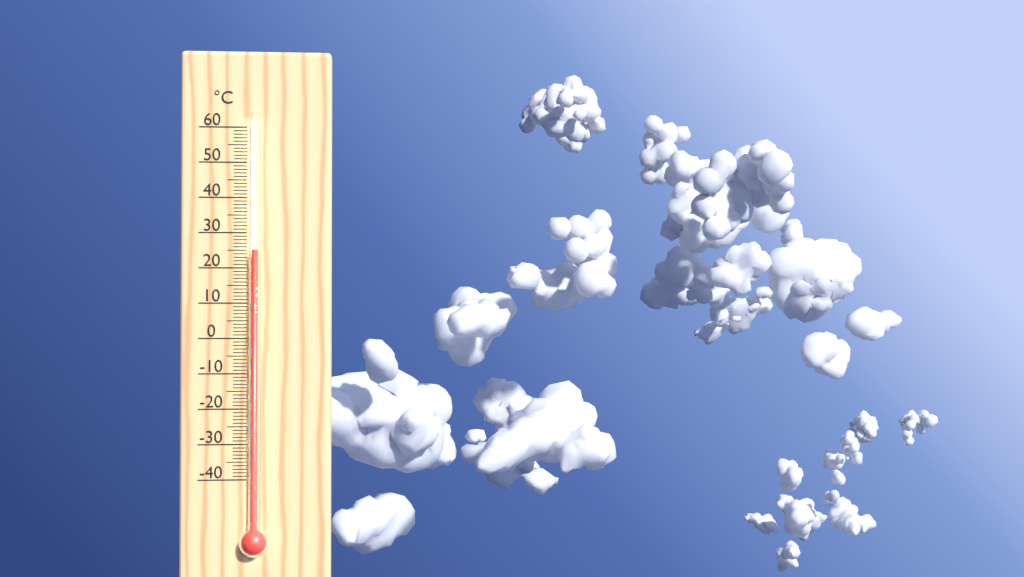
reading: 25 °C
